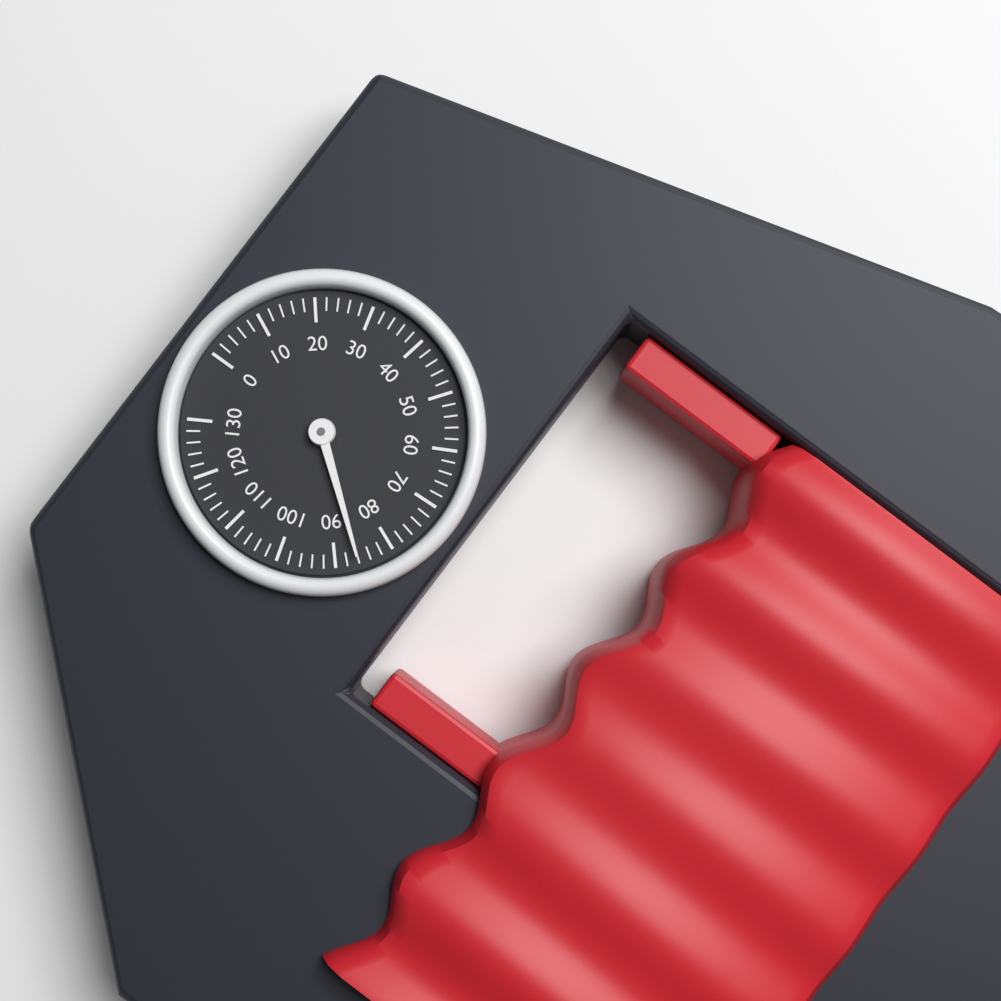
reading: 86 (no unit)
